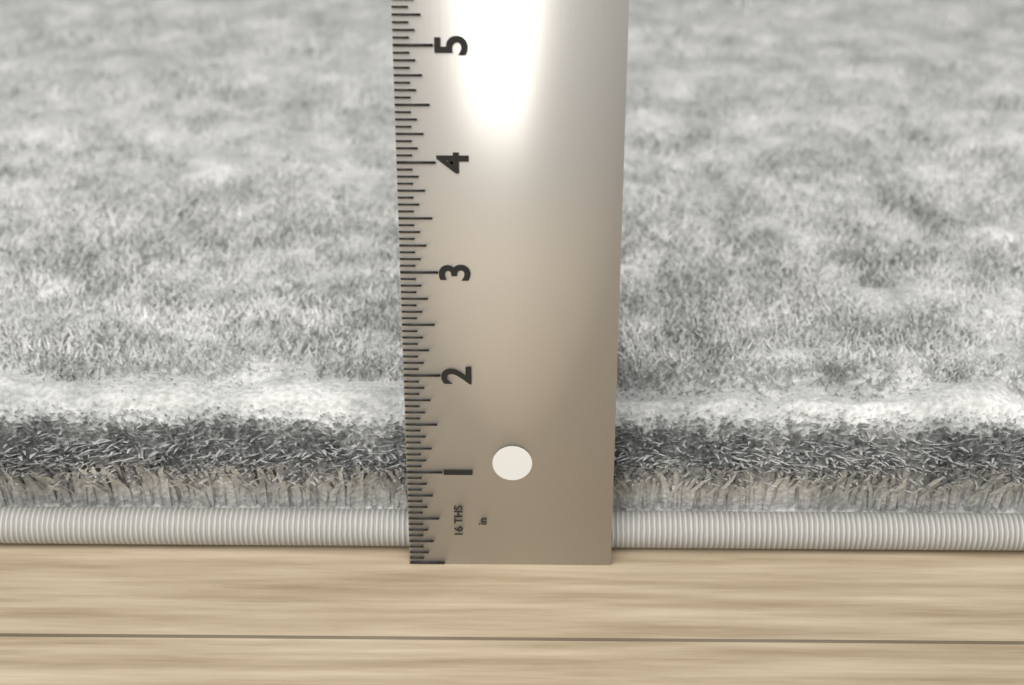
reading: 1.3750 in
